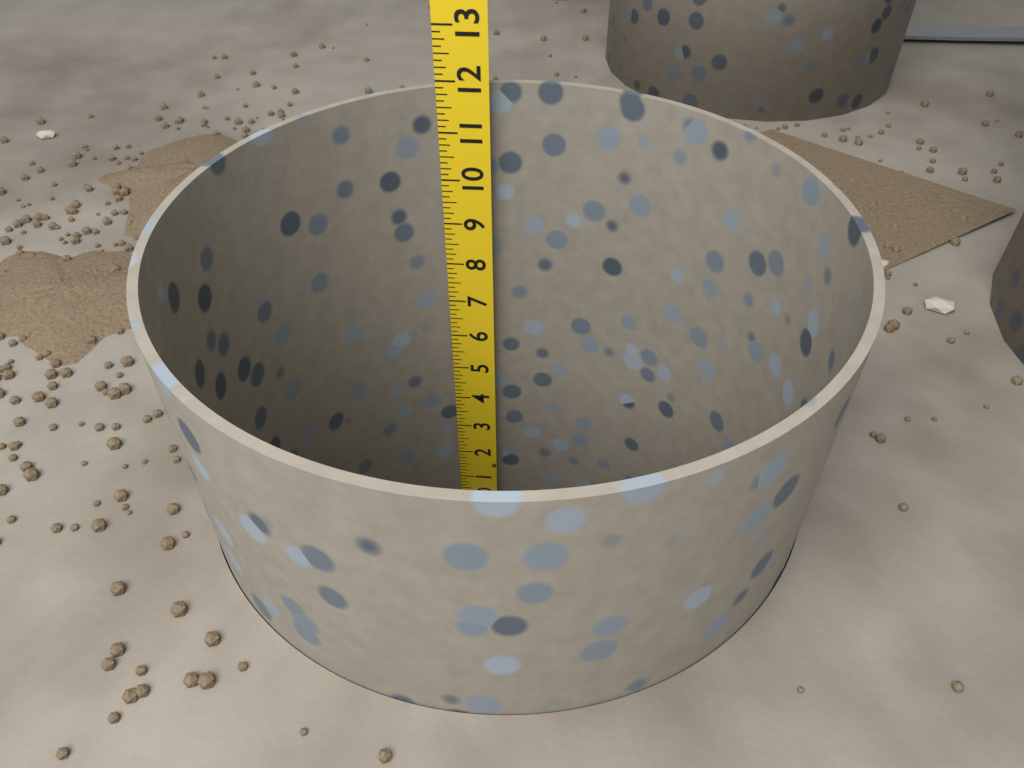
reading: 11.875 in
